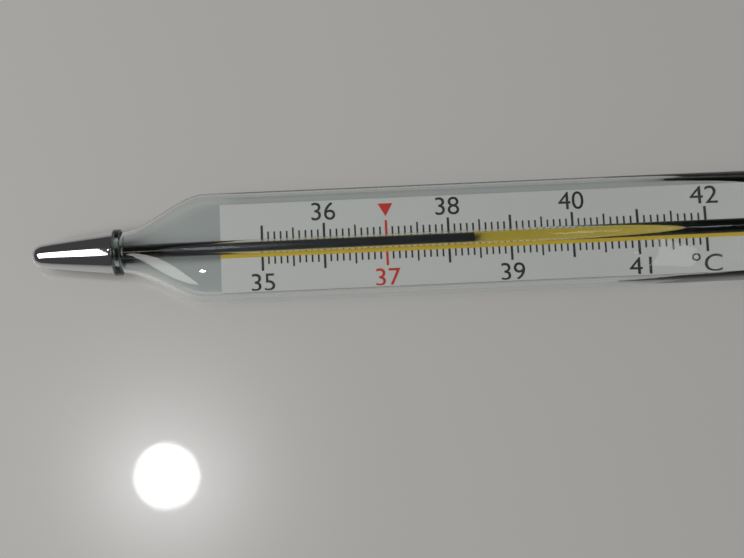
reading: 38.4 °C
